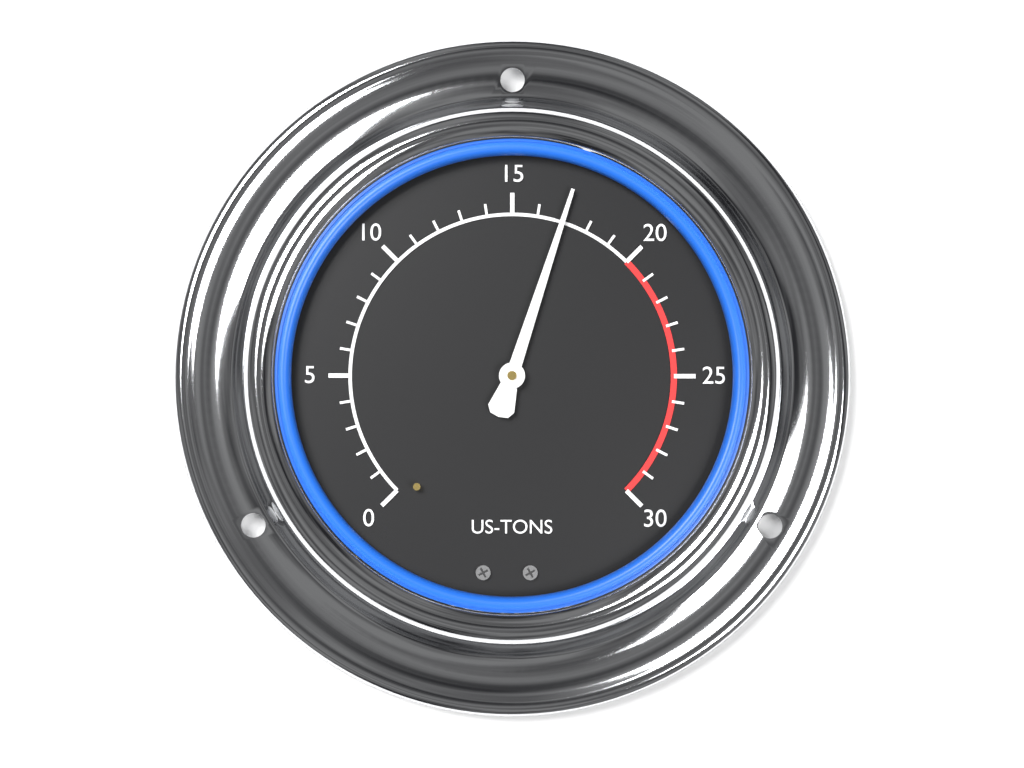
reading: 17 US-TONS
